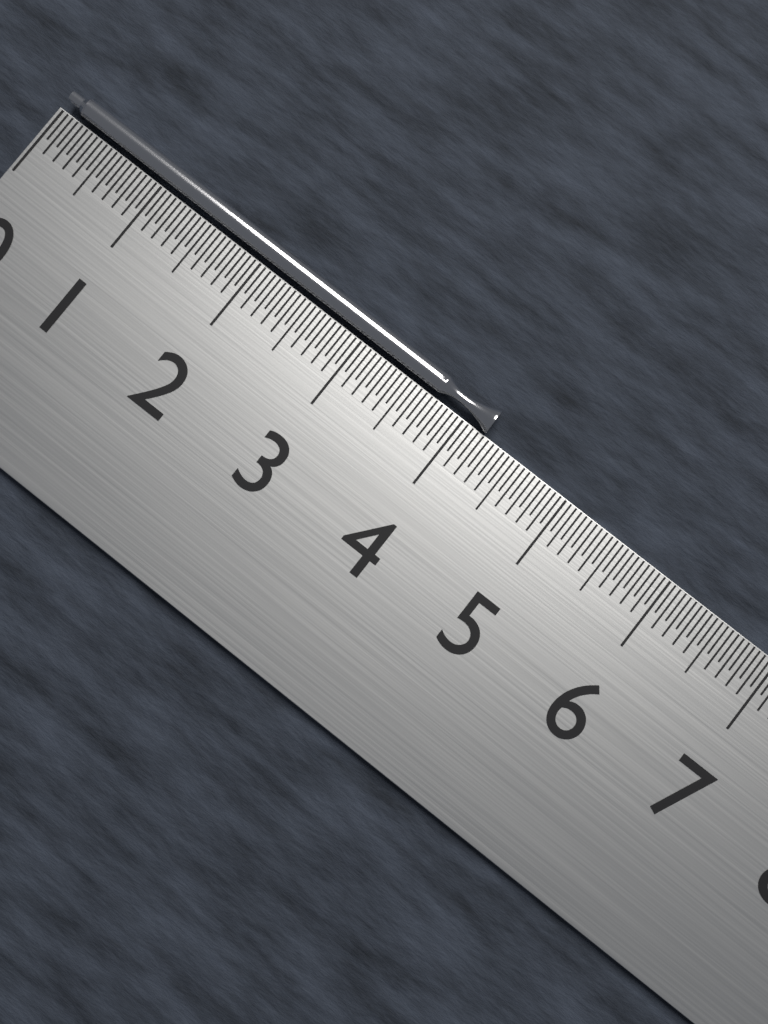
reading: 4.20 cm
